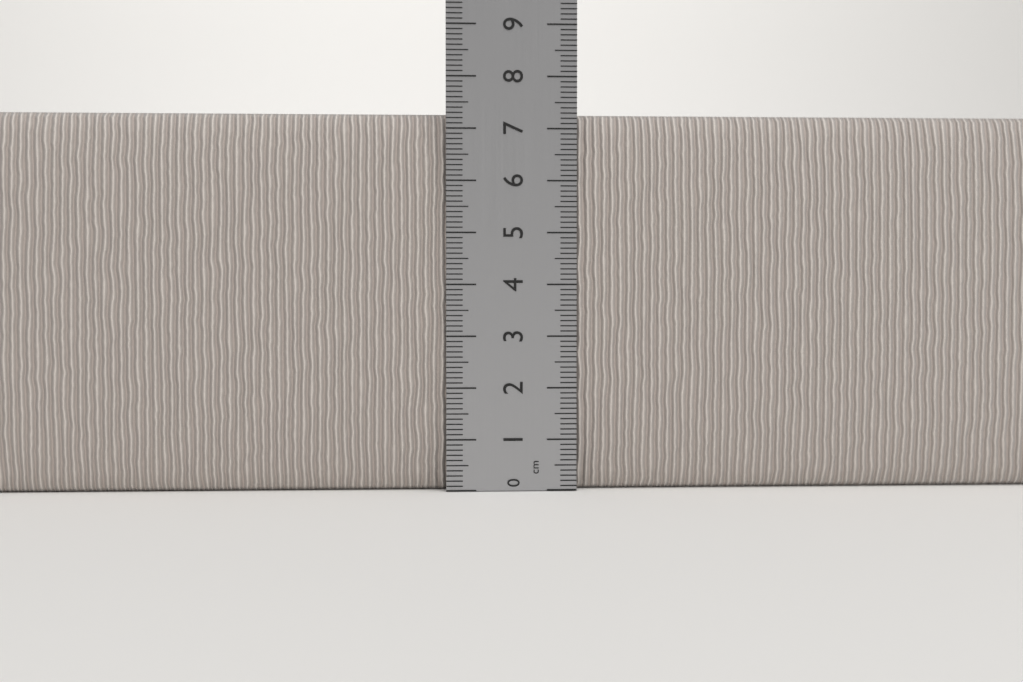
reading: 7.3 cm
